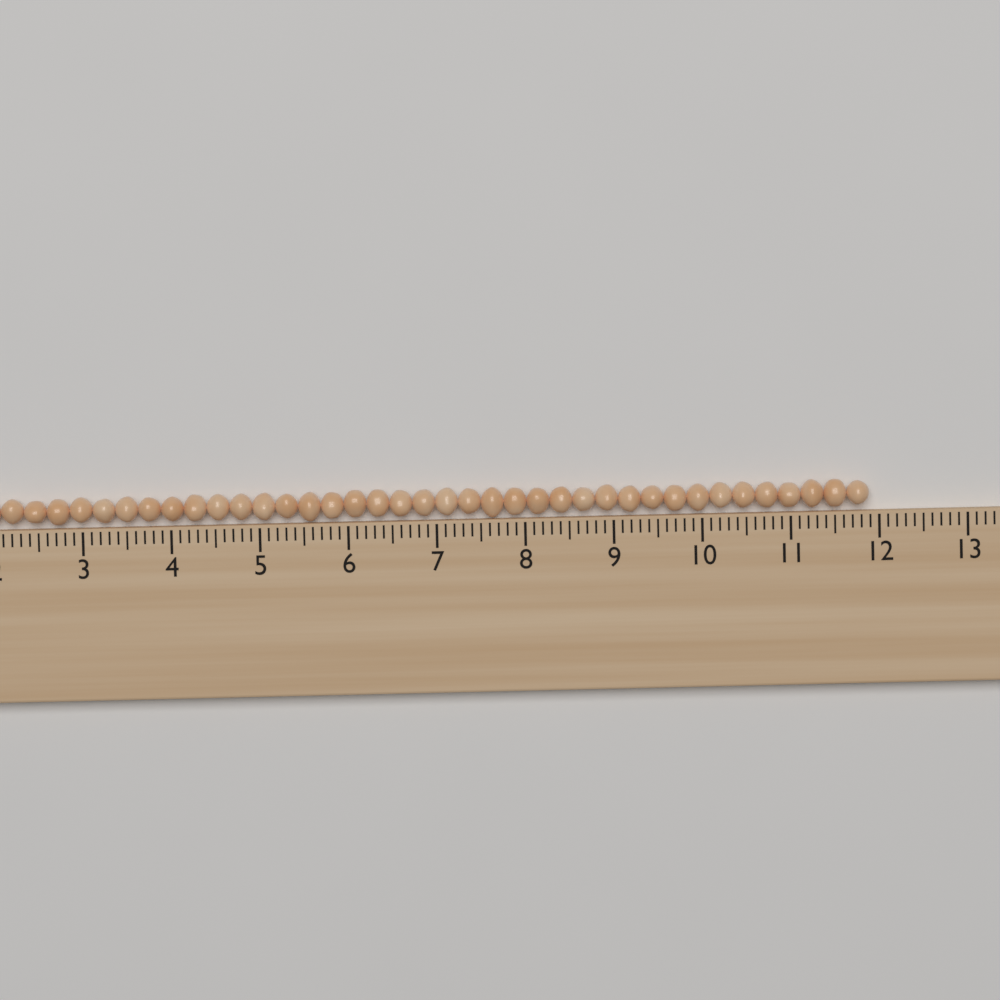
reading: 11.9 (no unit)
